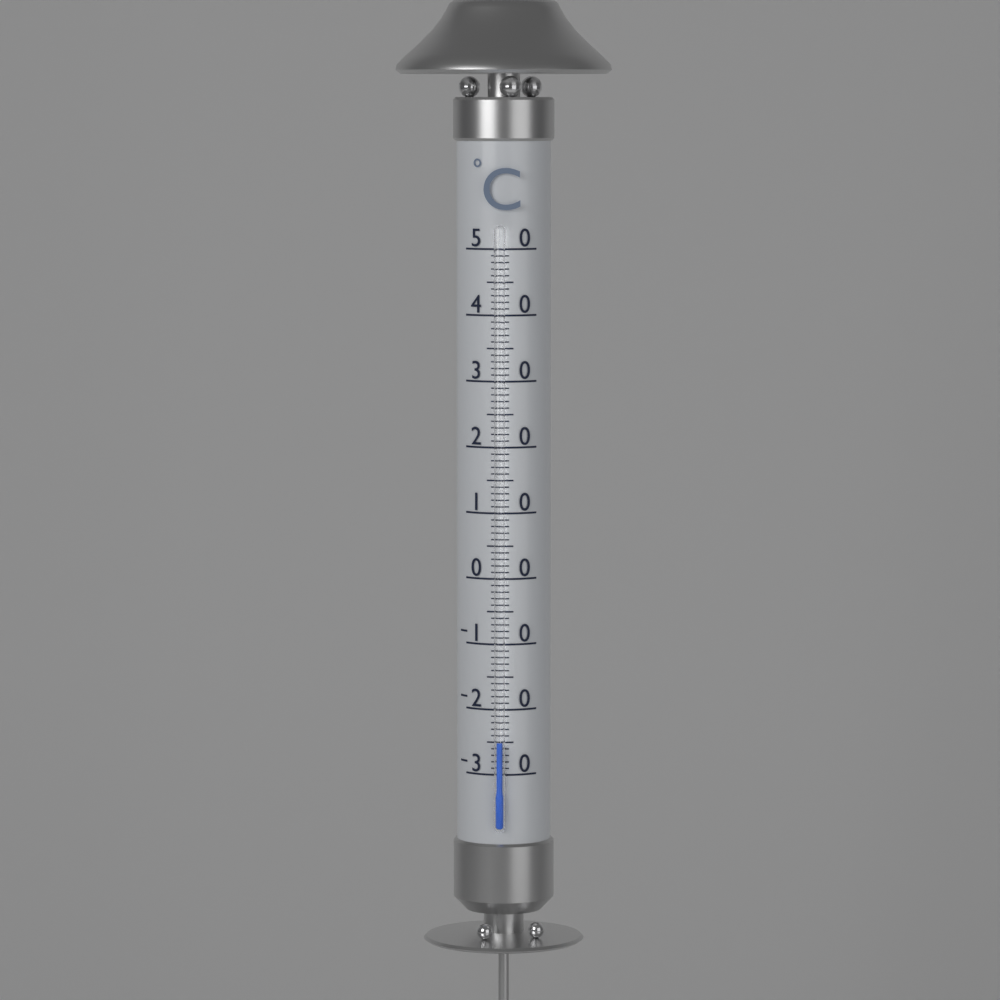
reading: -25 °C
